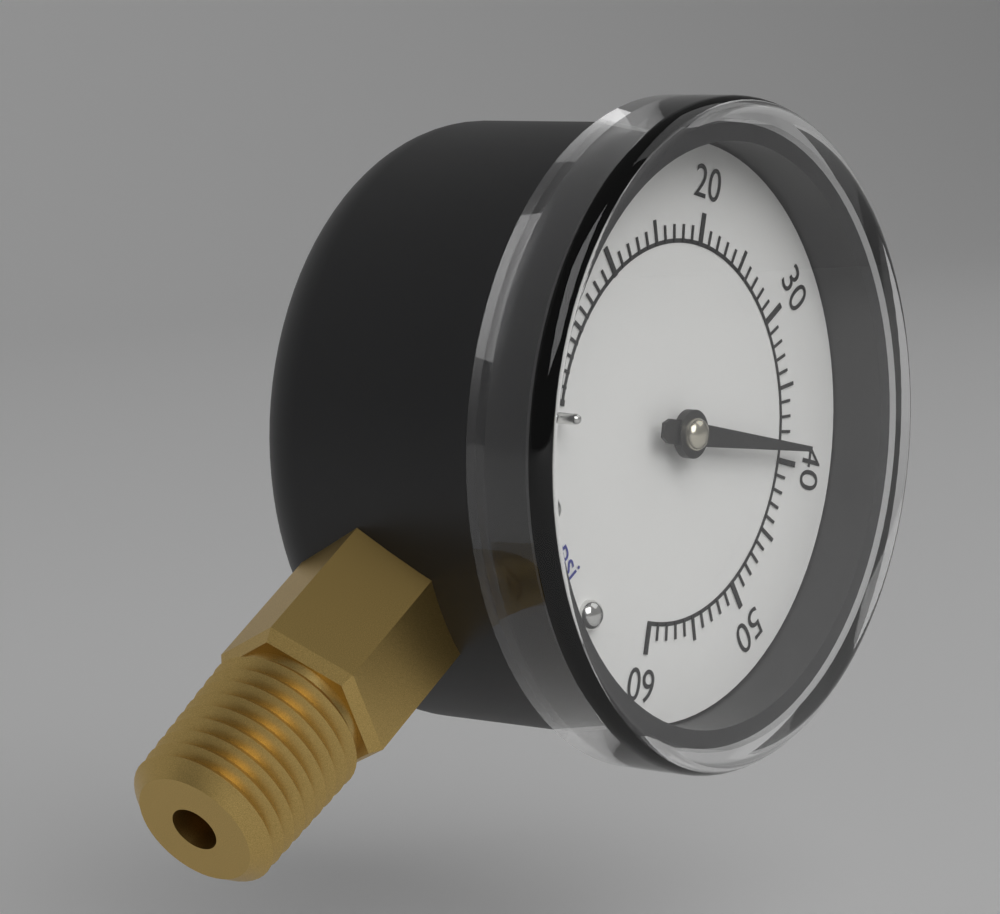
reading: 39 psi
